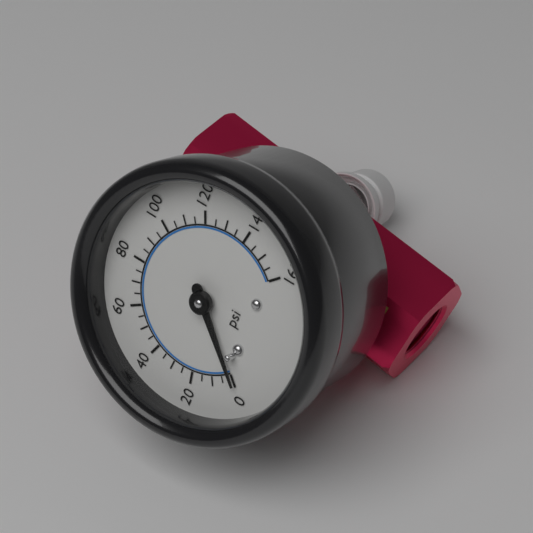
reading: 0 psi
